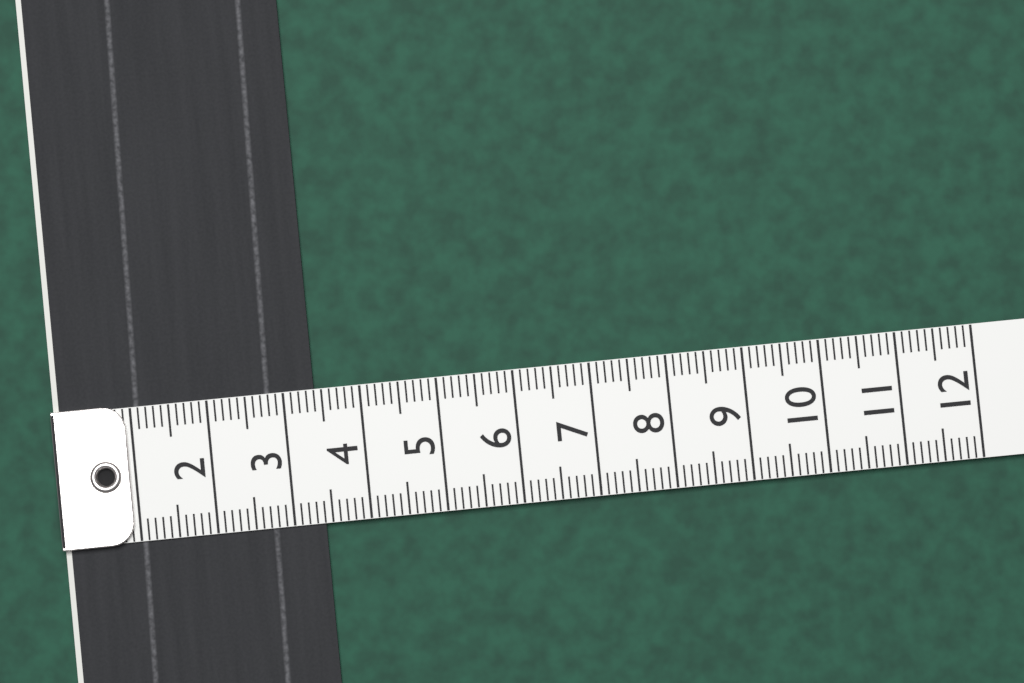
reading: 3.4 (no unit)
